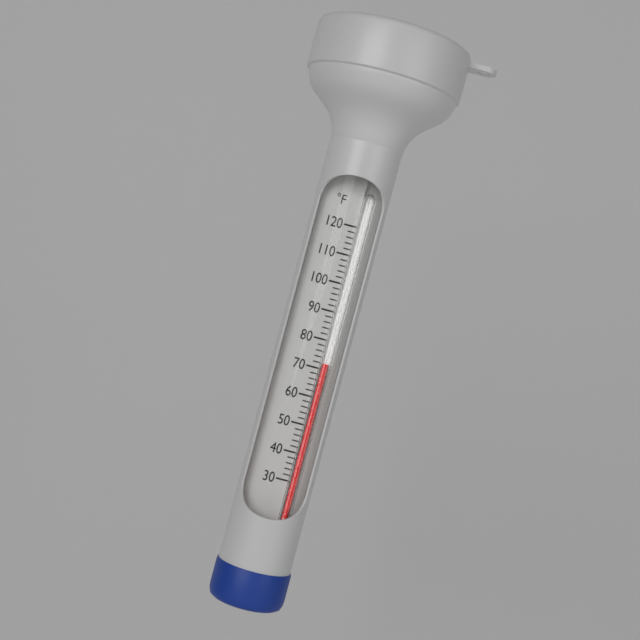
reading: 72 °F
